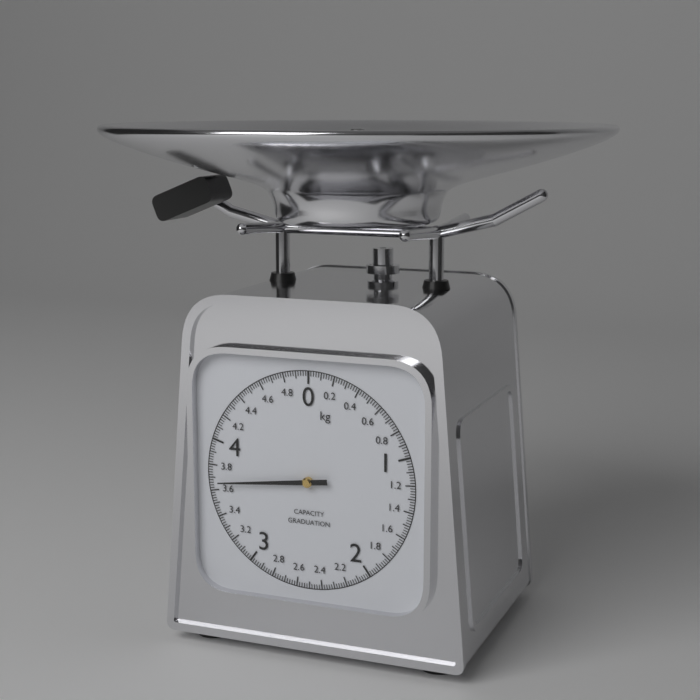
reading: 3.66 kg
